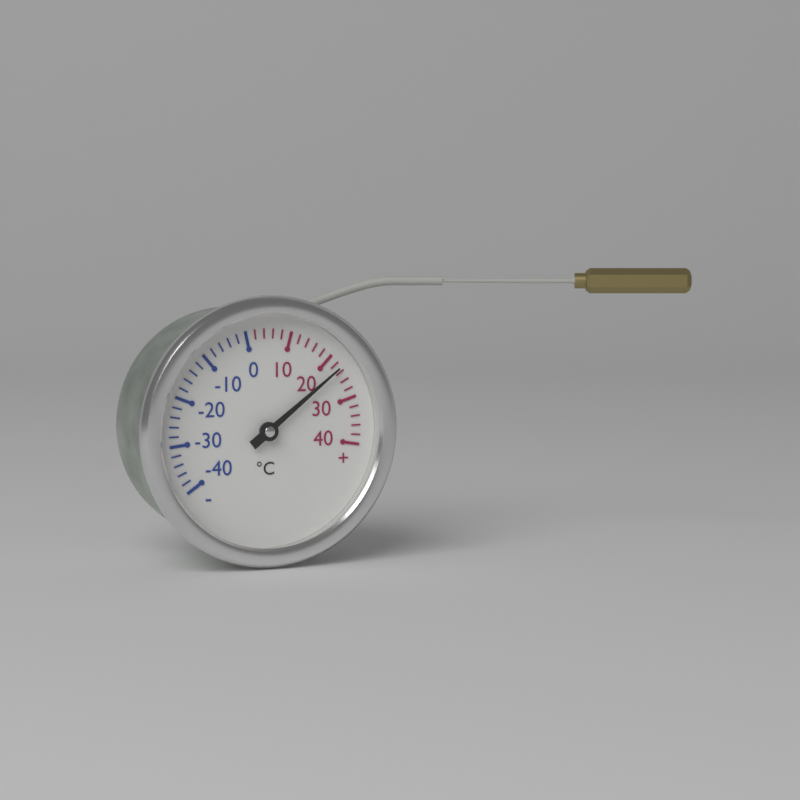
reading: 23 °C
